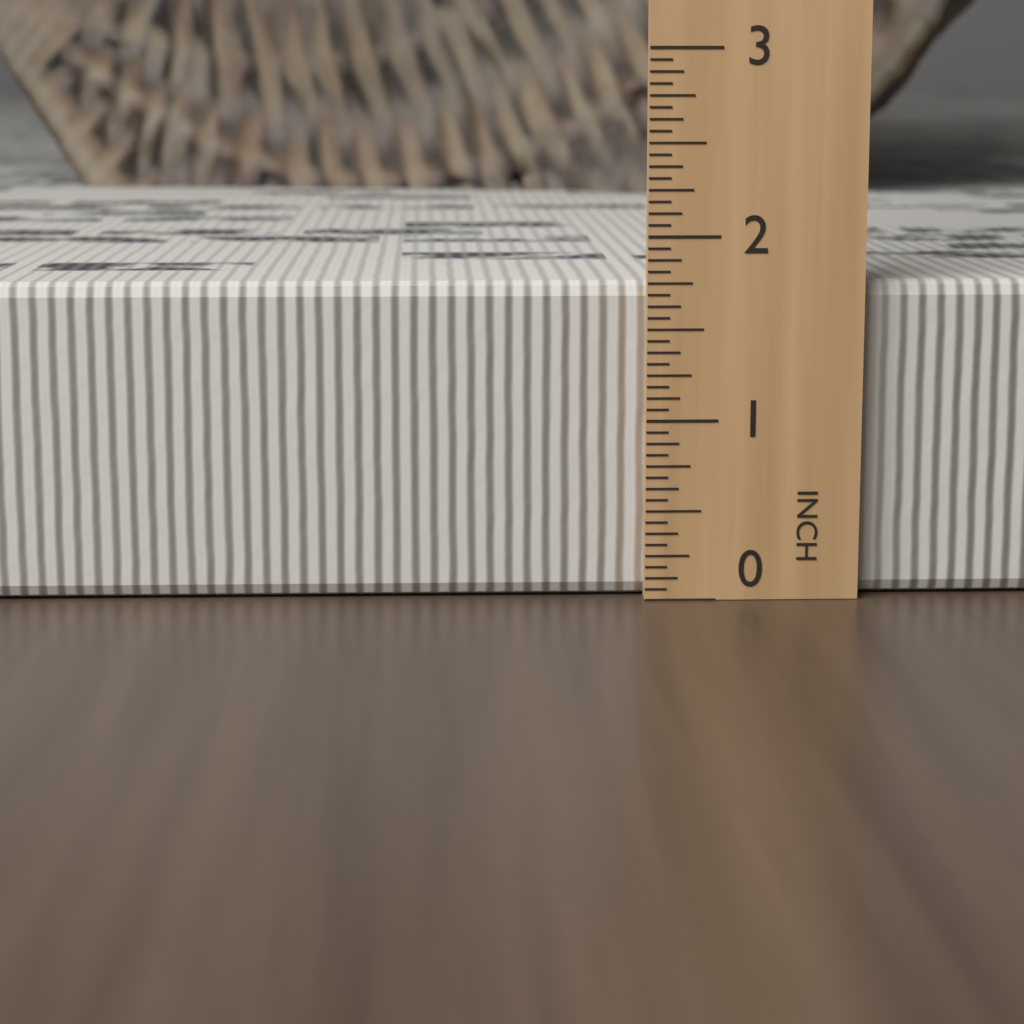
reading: 1.7500 in
